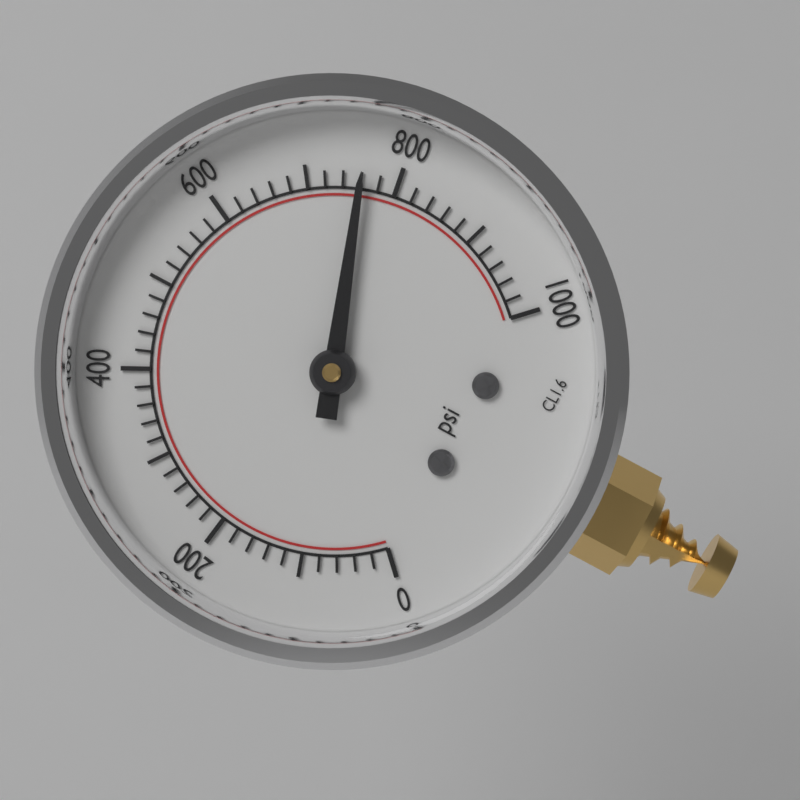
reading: 760 psi
